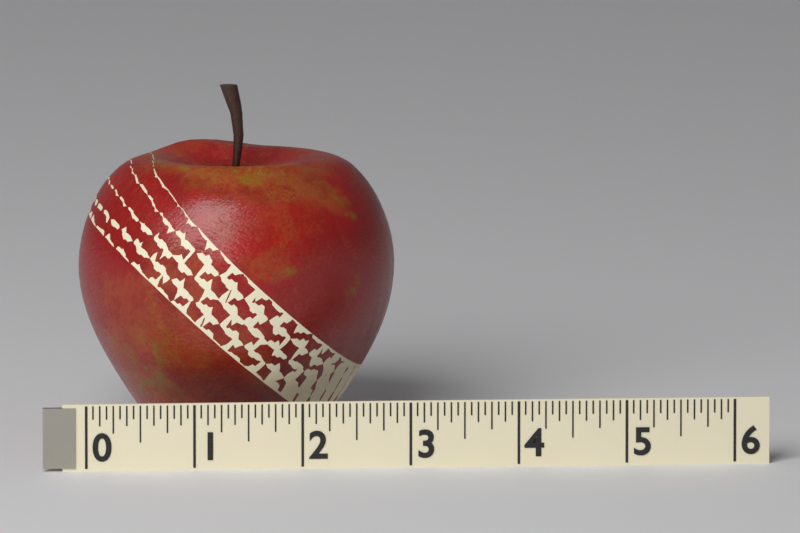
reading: 2.9375 (no unit)
